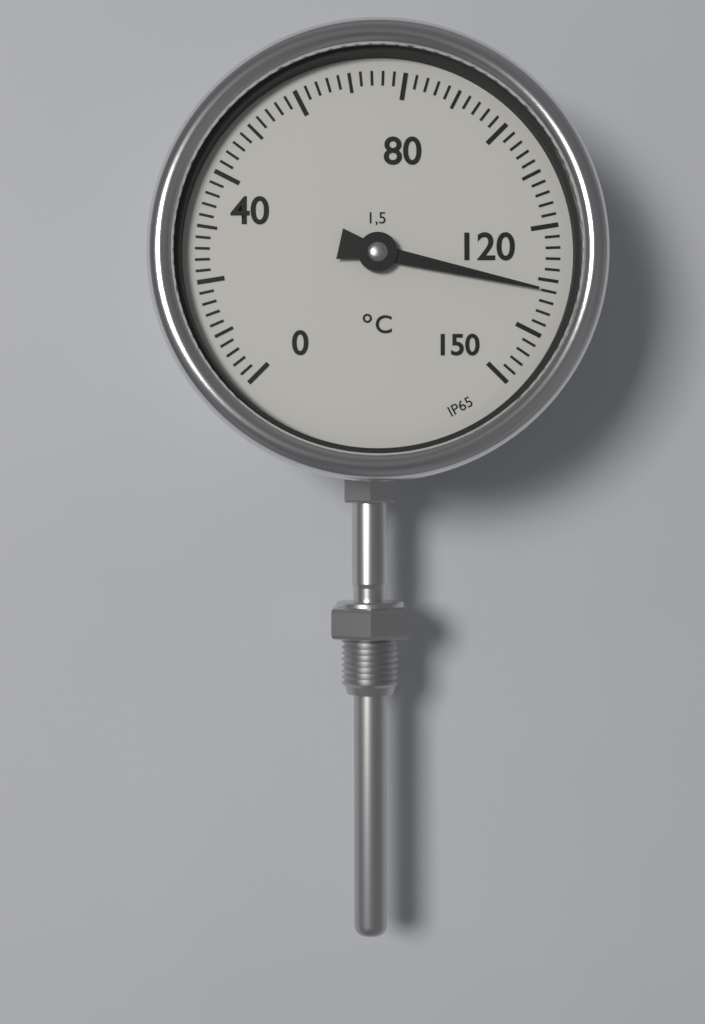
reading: 132 °C
